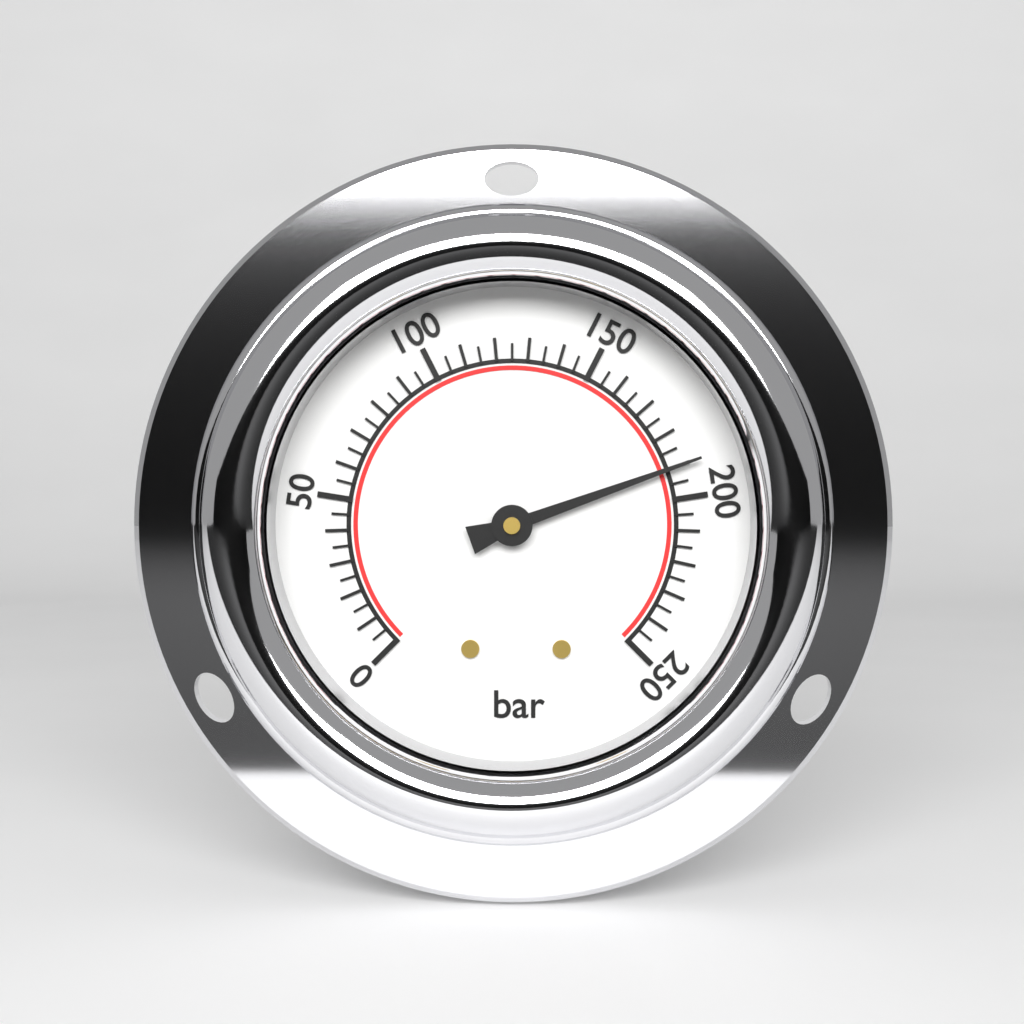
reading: 190 bar
